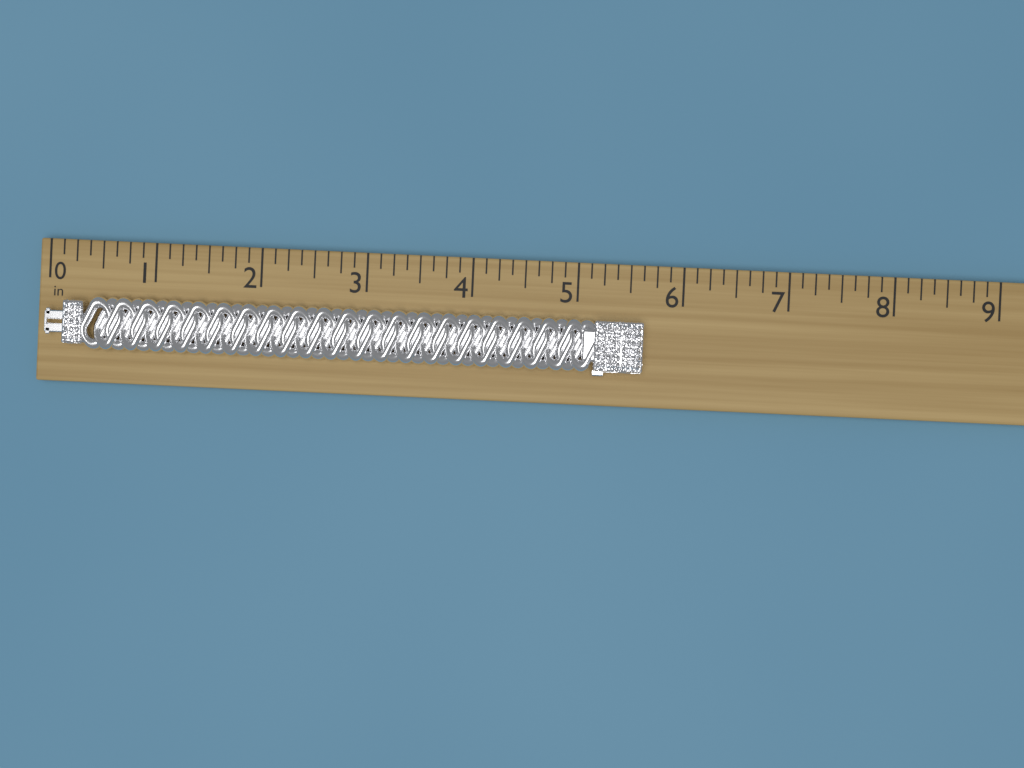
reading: 5.625 in
